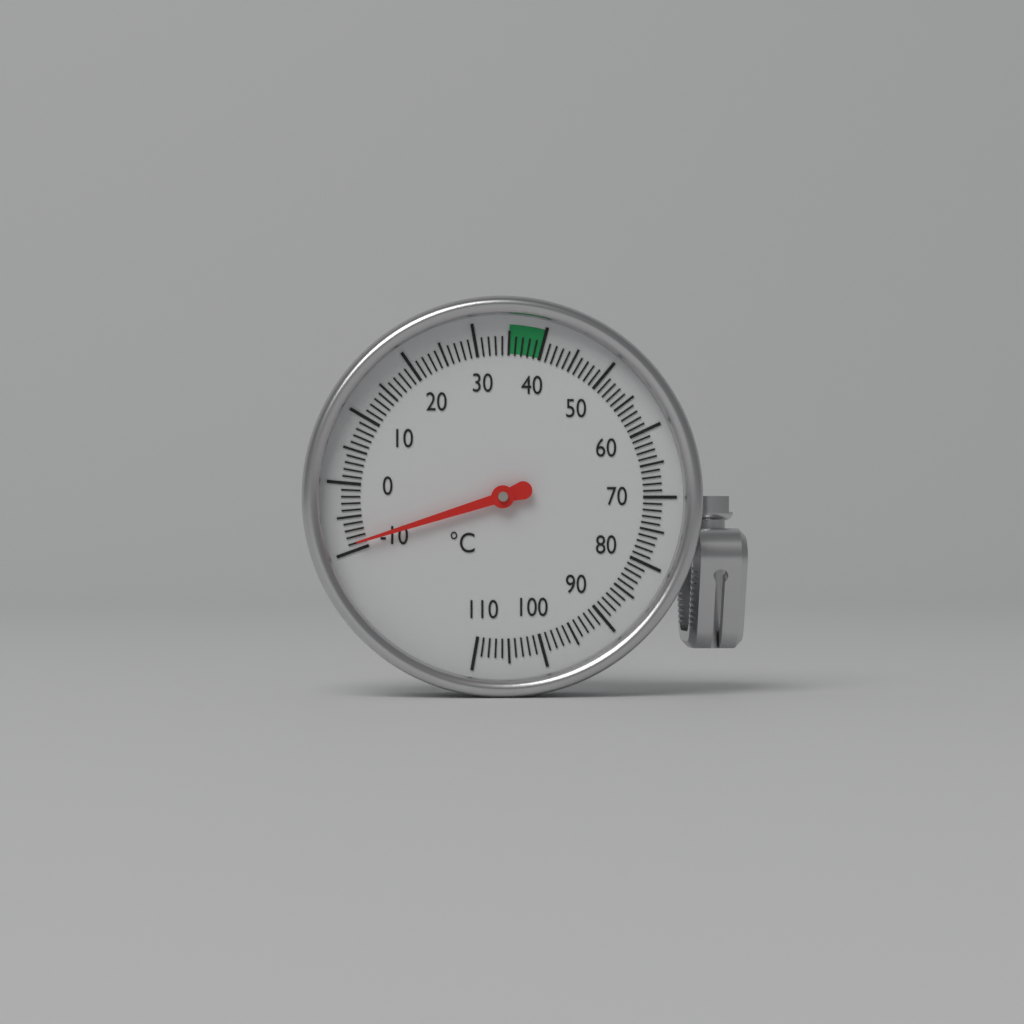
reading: -9 °C
